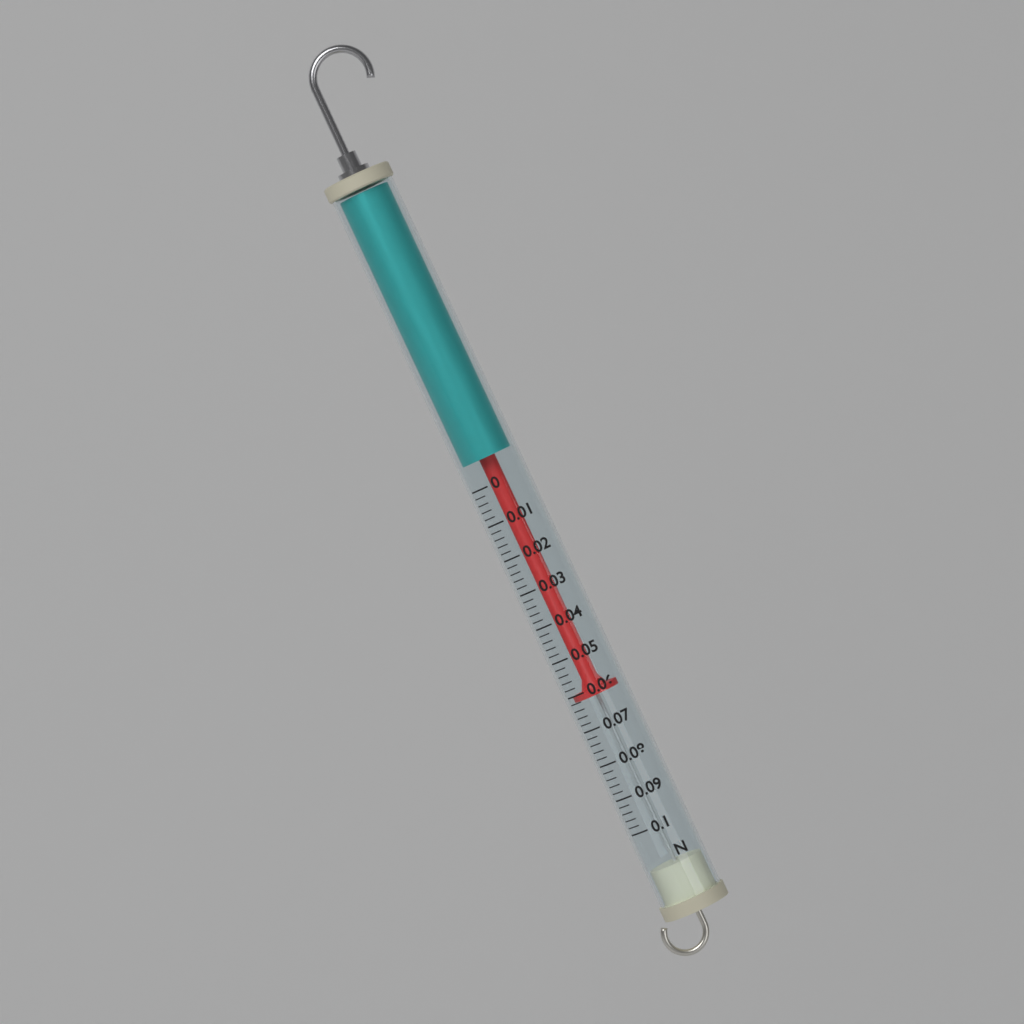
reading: 0.062 N
